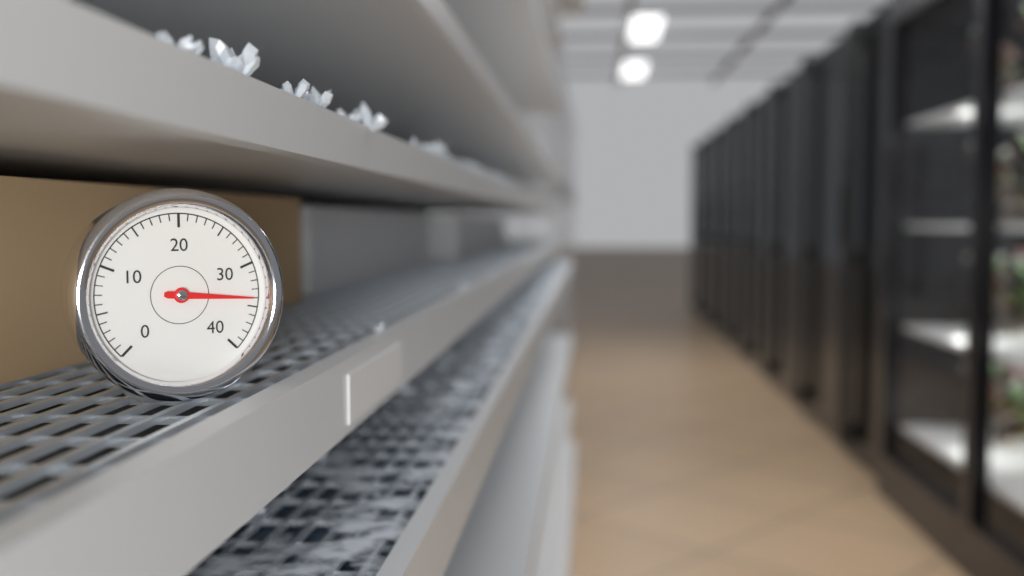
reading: 34 (no unit)
